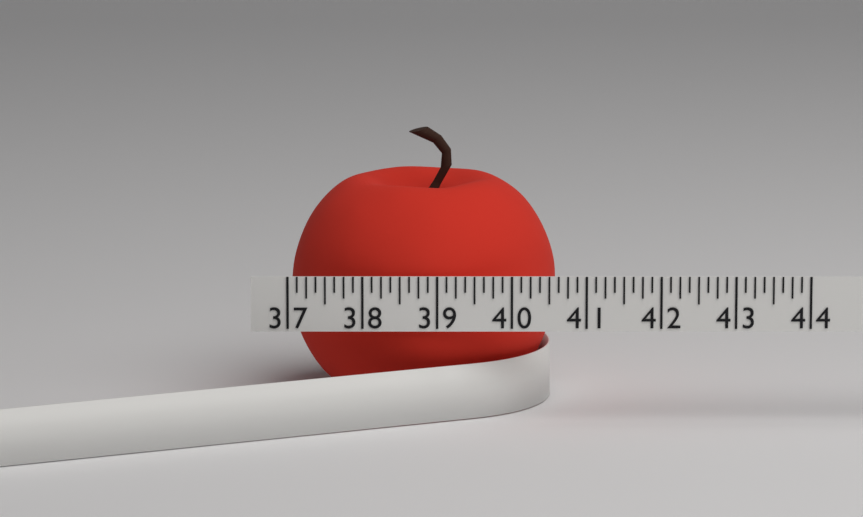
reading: 40.625 (no unit)
